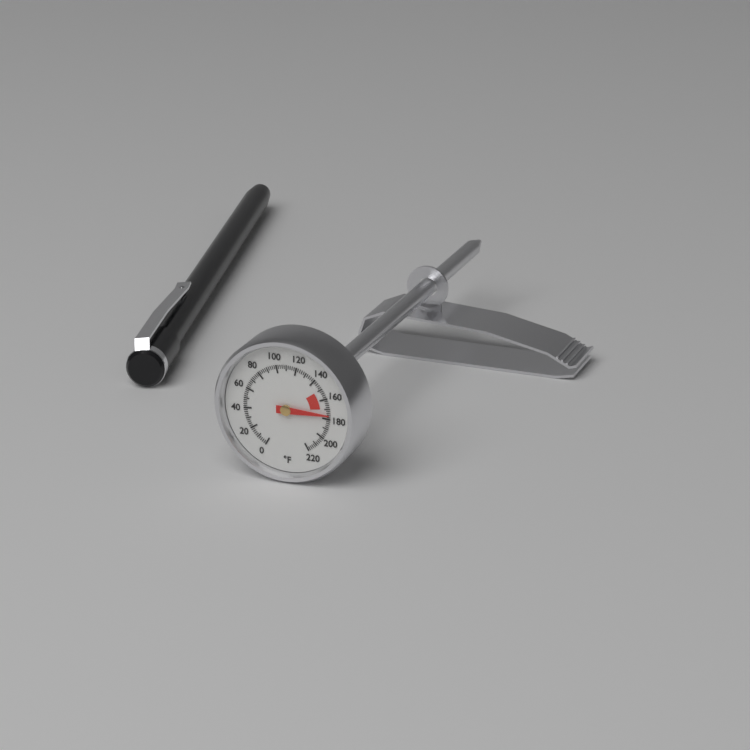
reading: 176 °F
